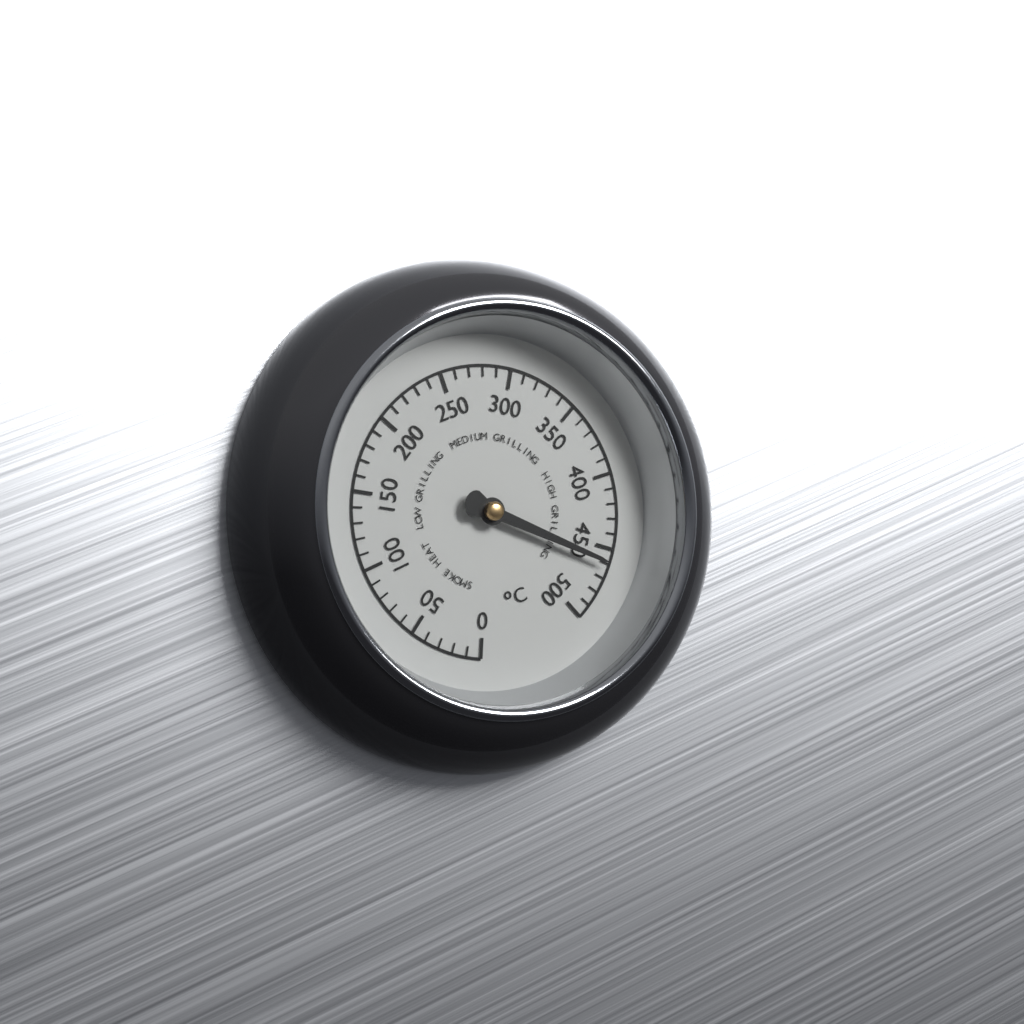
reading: 460 °C
